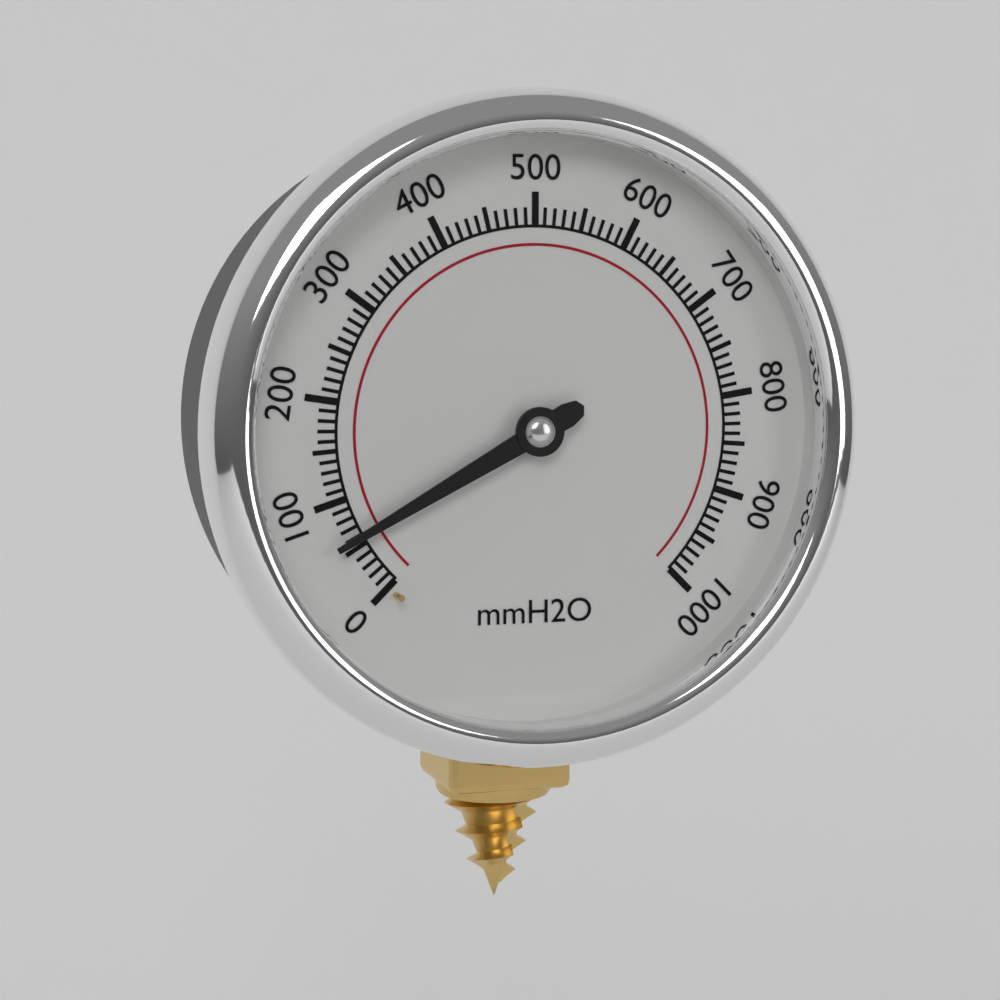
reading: 60 mmH2O
